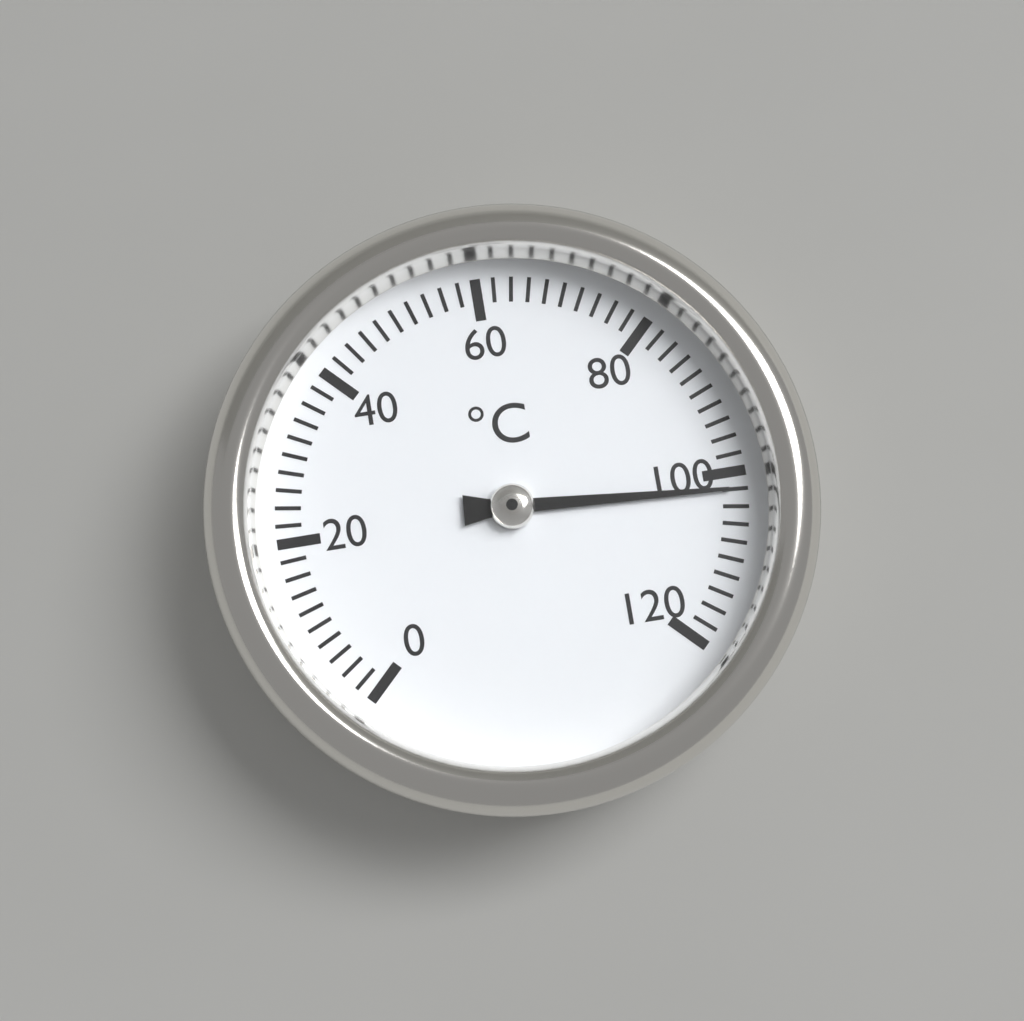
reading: 102 °C
